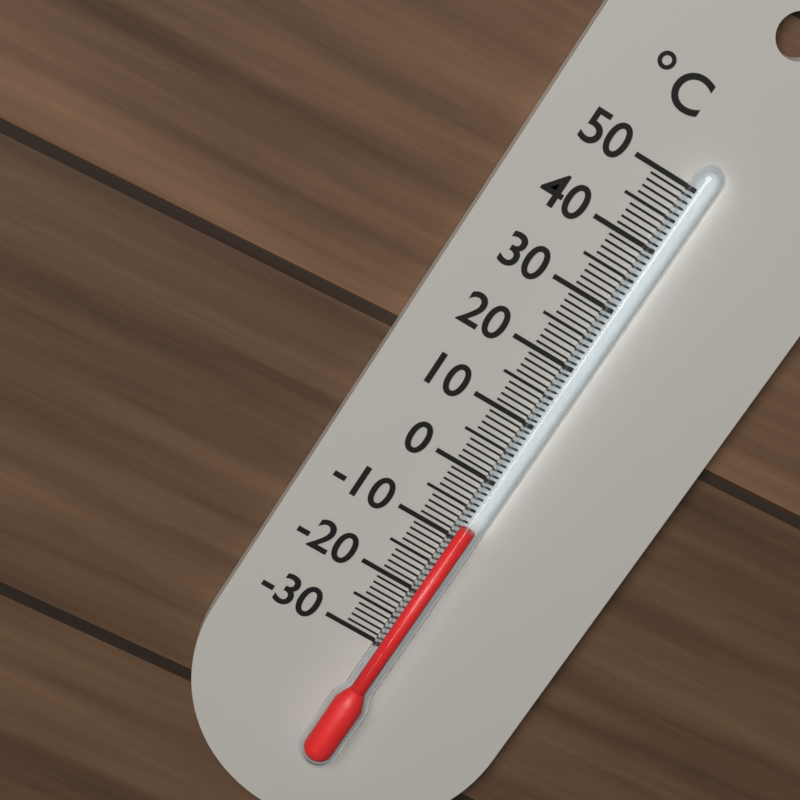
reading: -7 °C
